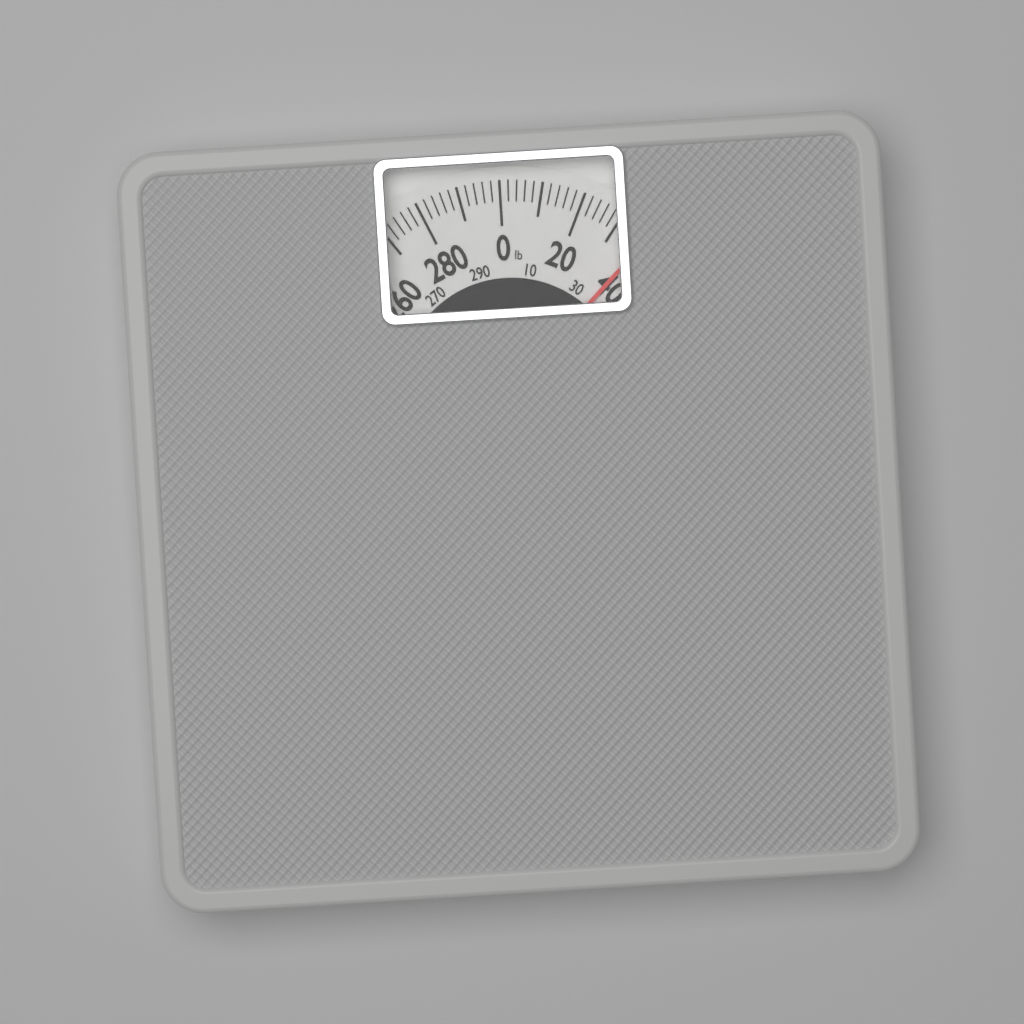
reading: 38 lb
